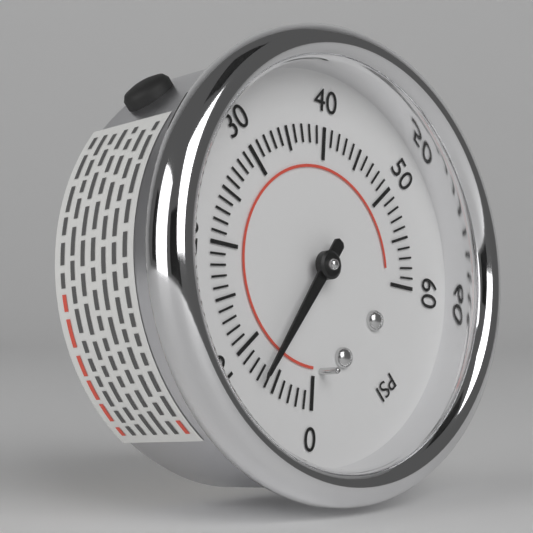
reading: 7 psi
